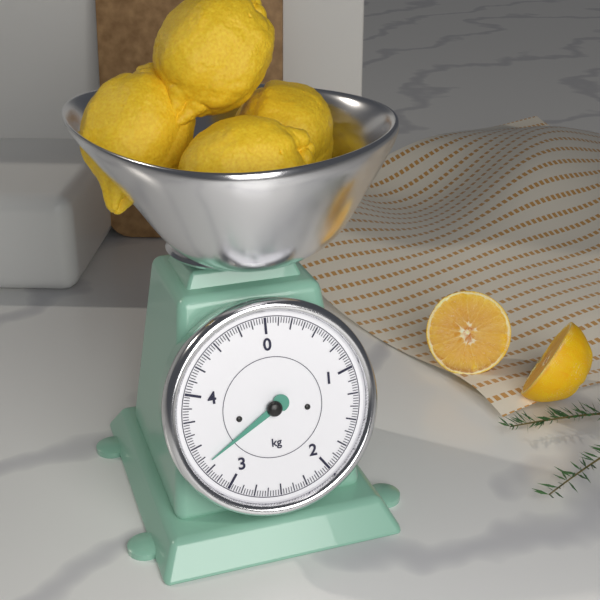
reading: 3.325 kg
